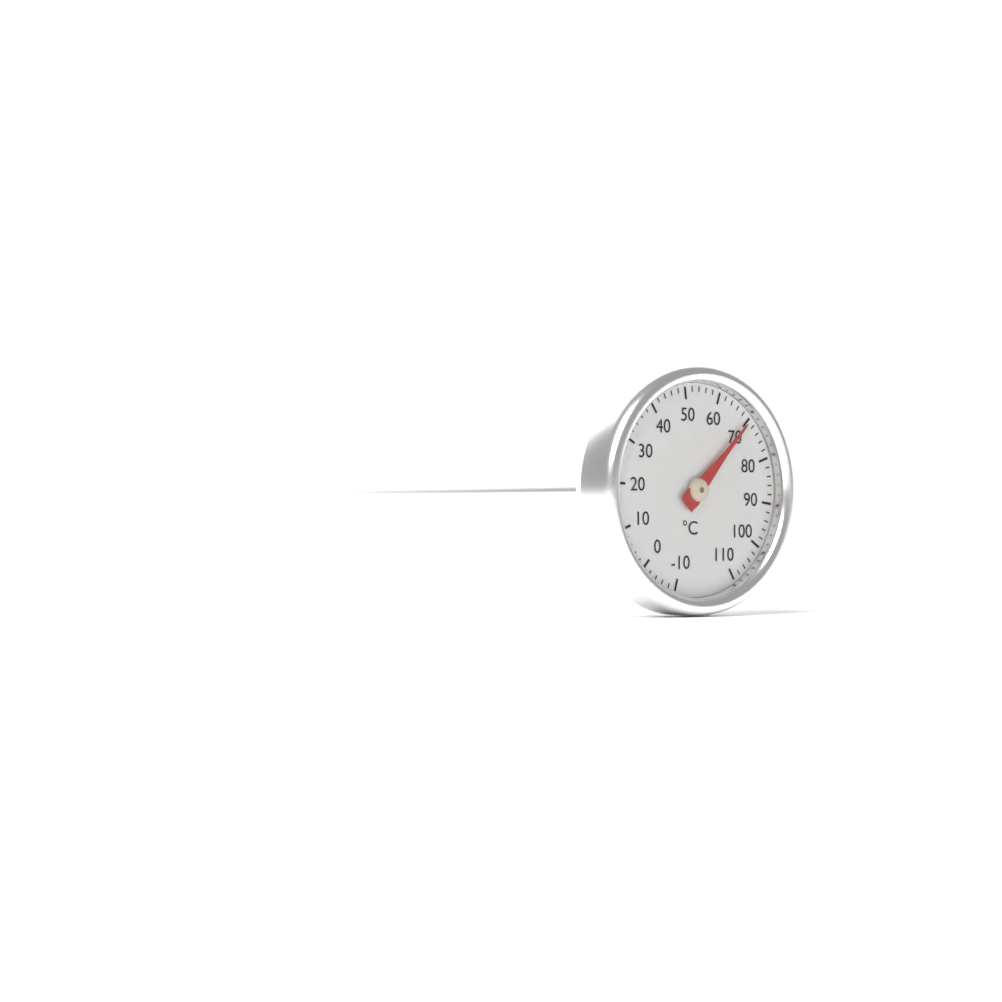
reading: 70 °C
